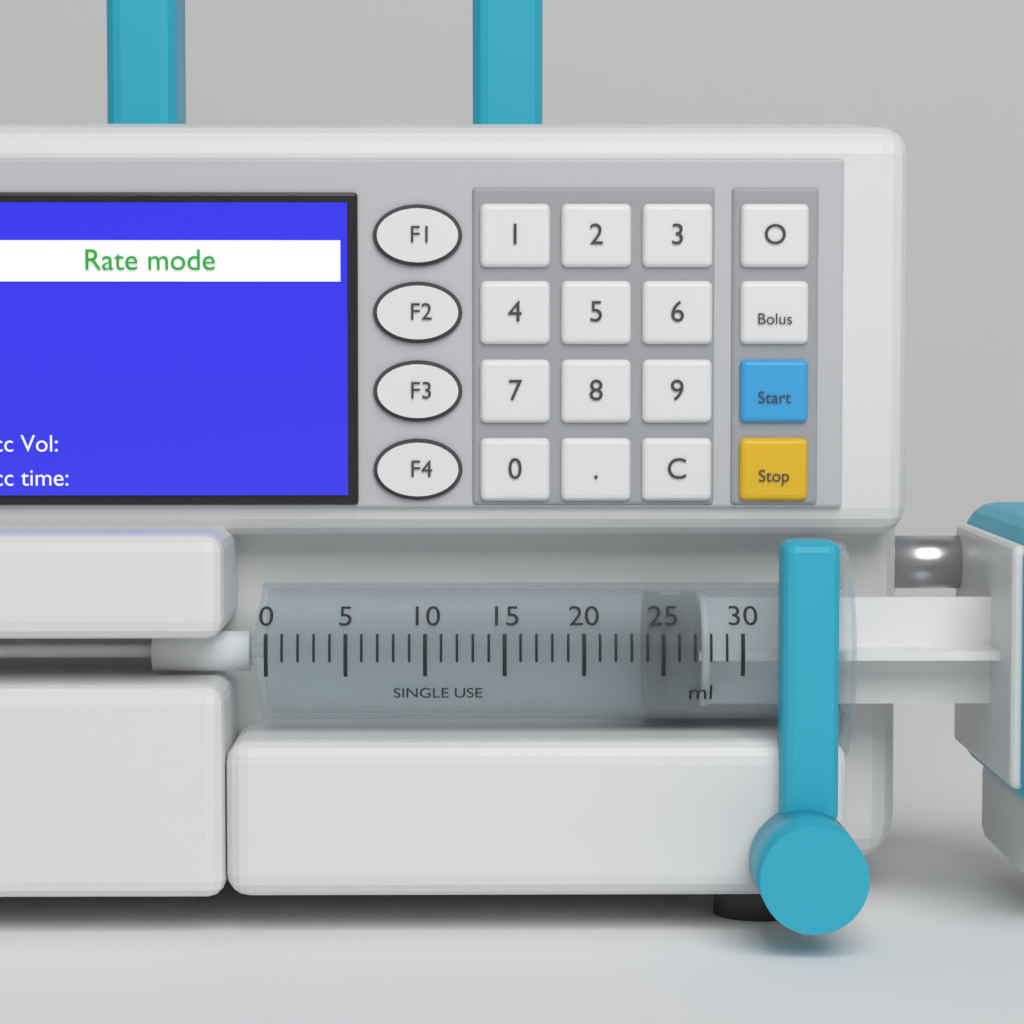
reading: 24 ml
